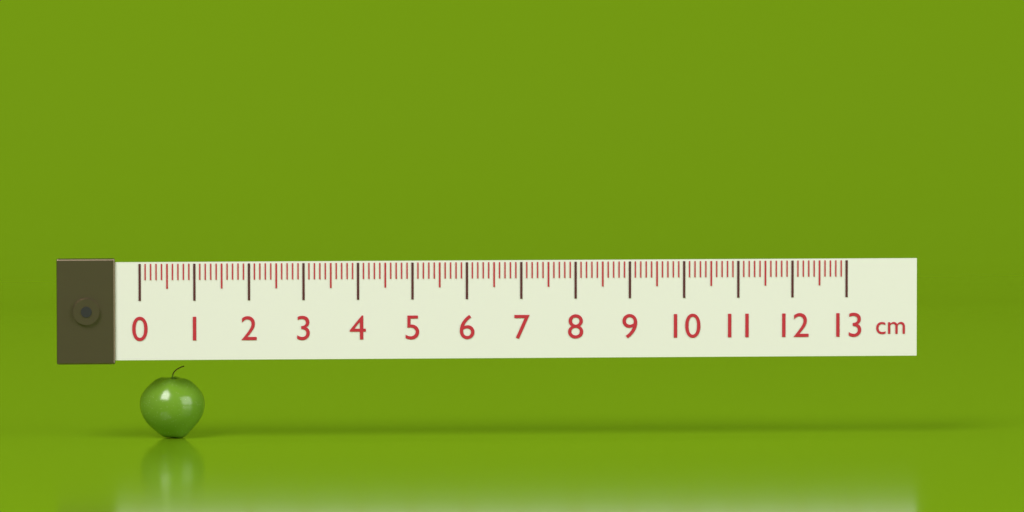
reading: 1.2 cm
